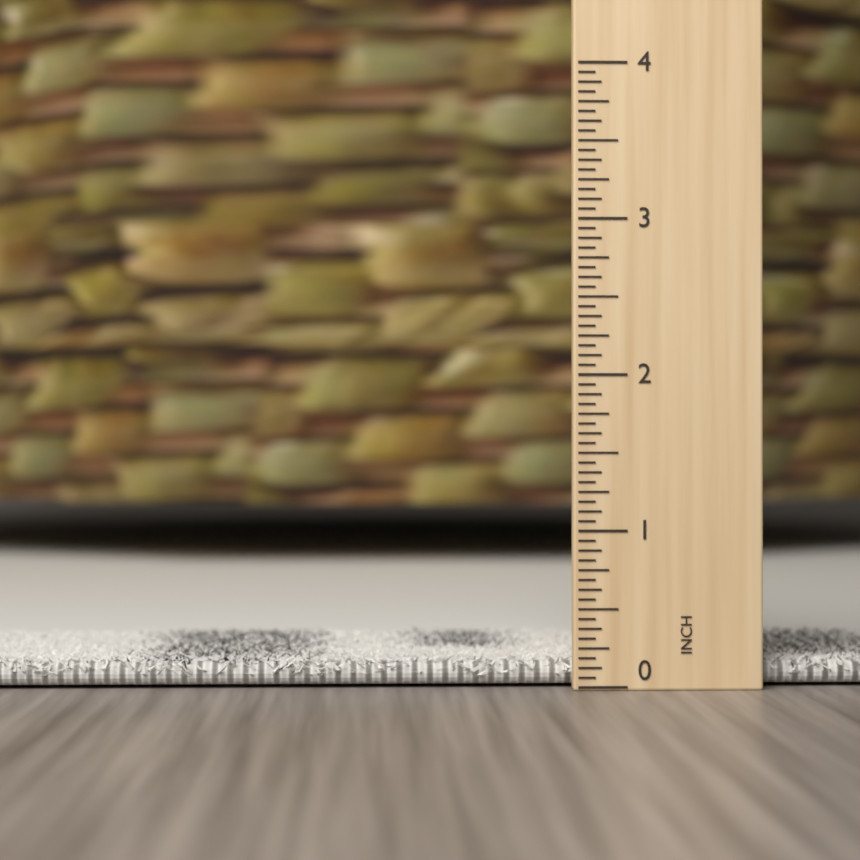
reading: 0.1875 inch
